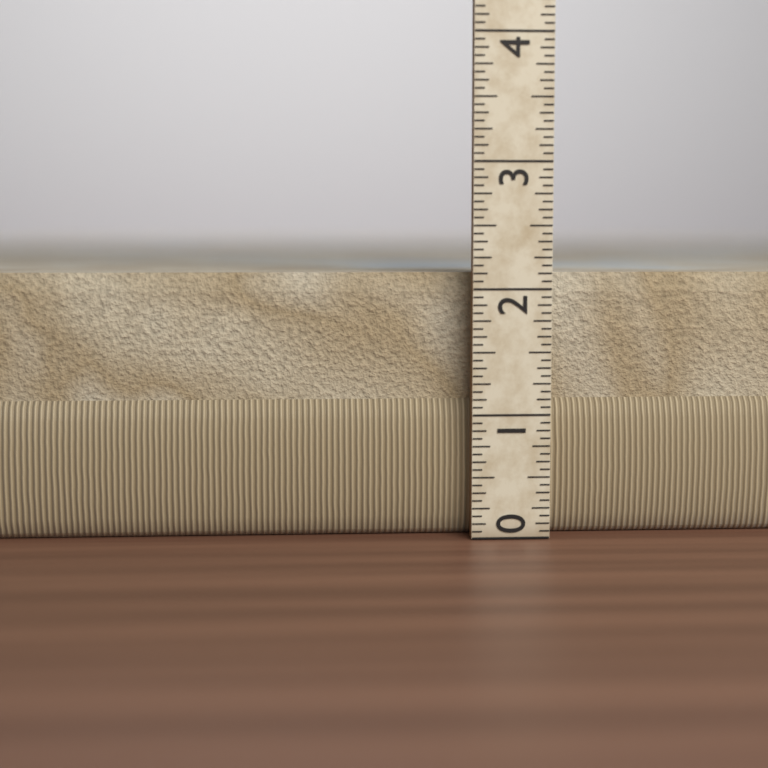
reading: 2.1250 (no unit)
